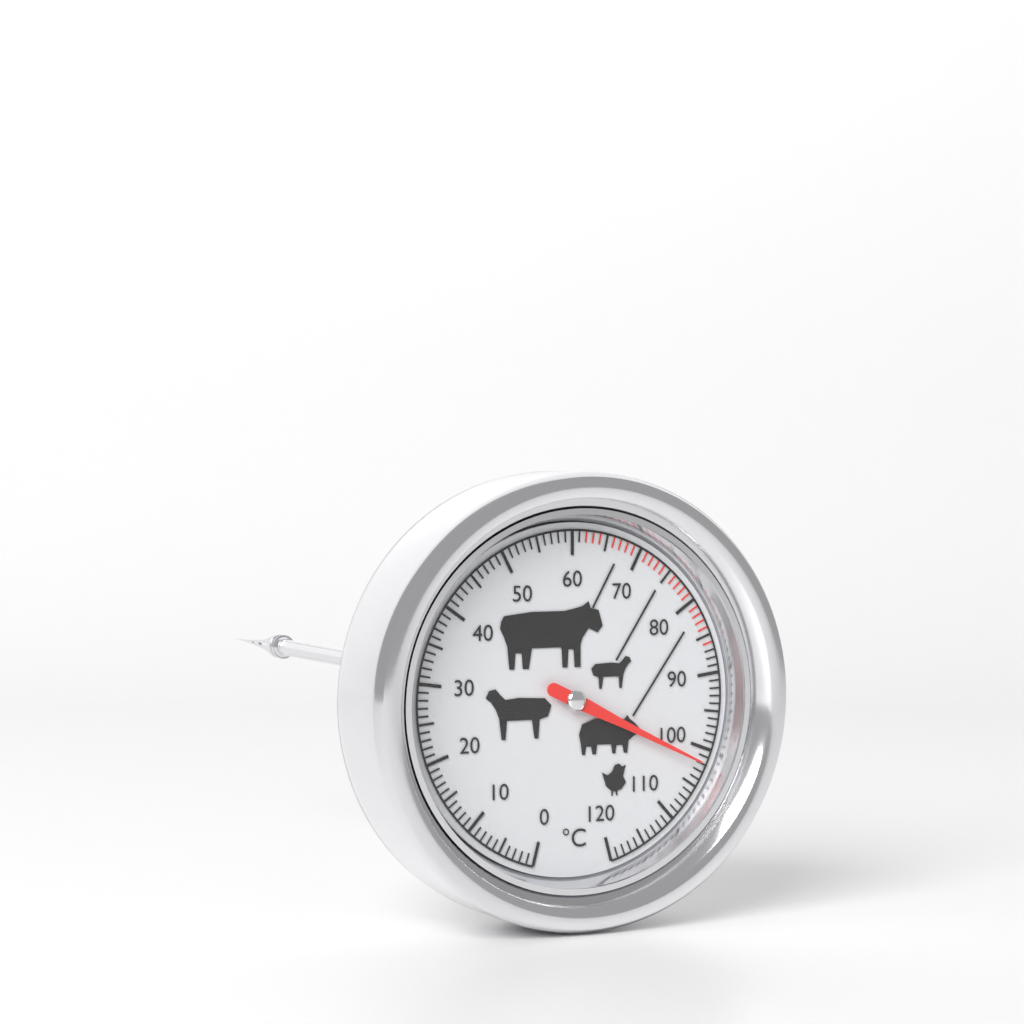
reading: 102 °C
